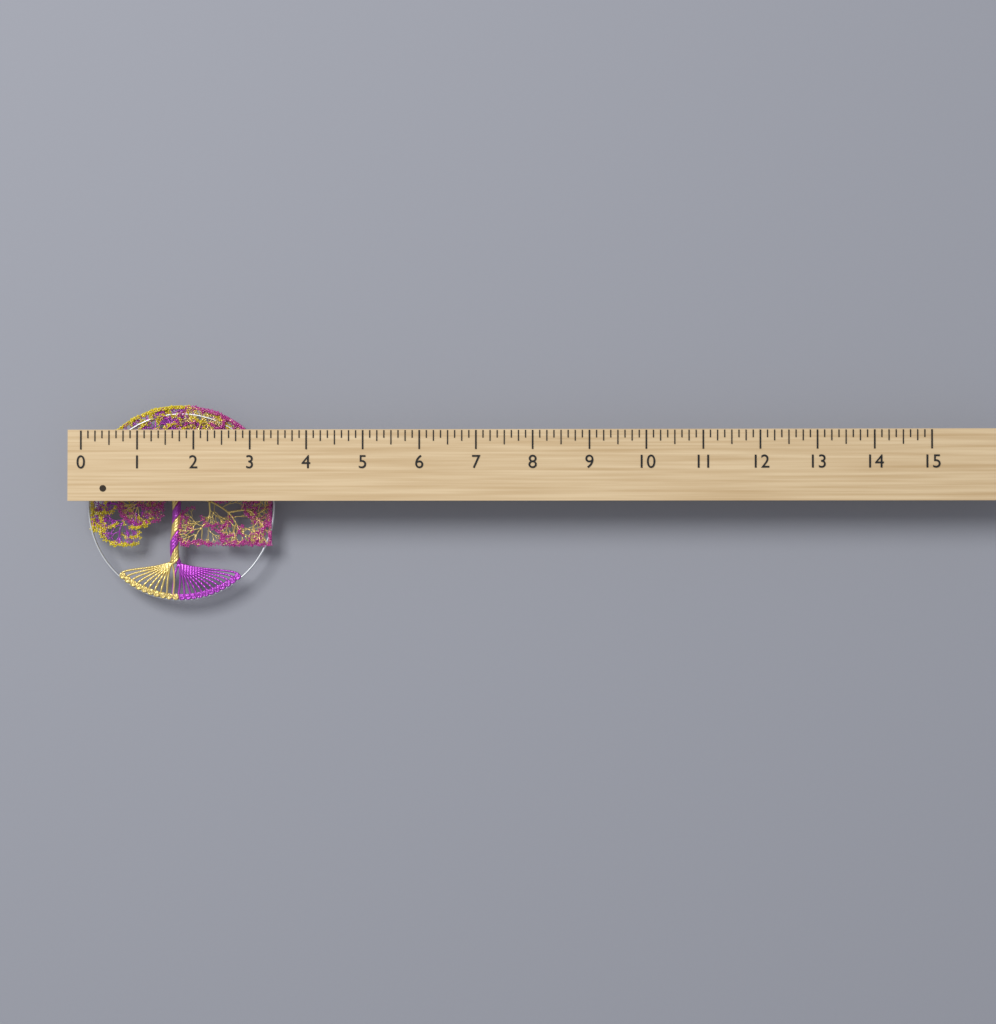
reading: 3.375 (no unit)
